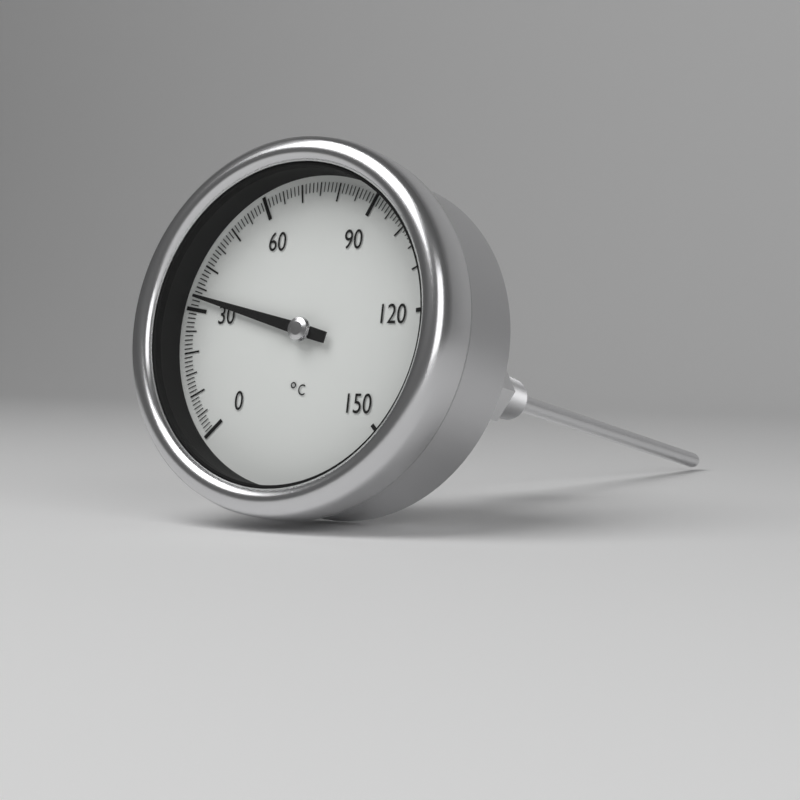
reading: 33 °C
